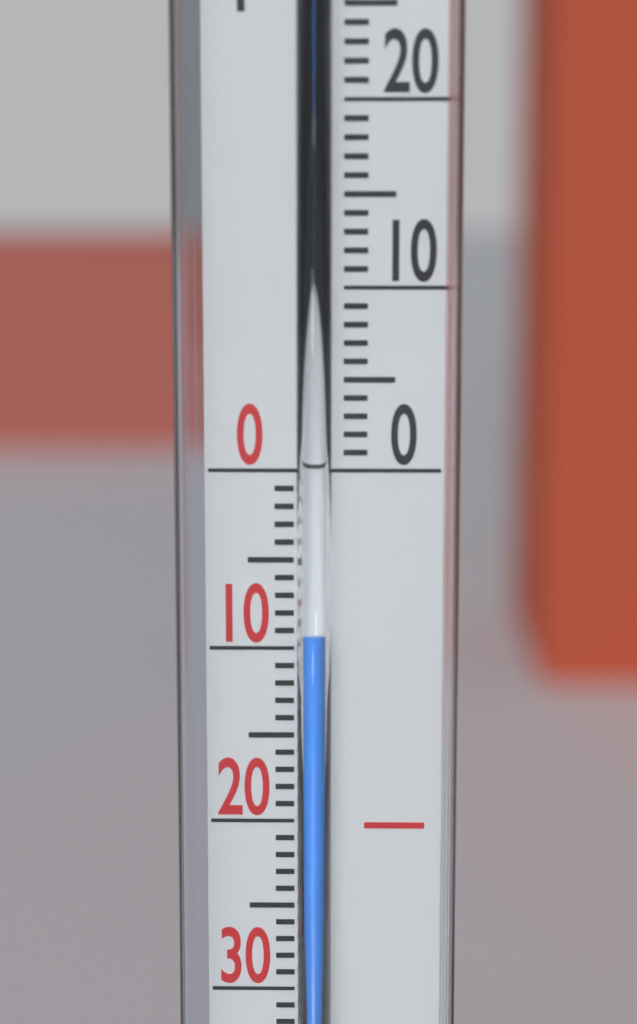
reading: -9 °C
